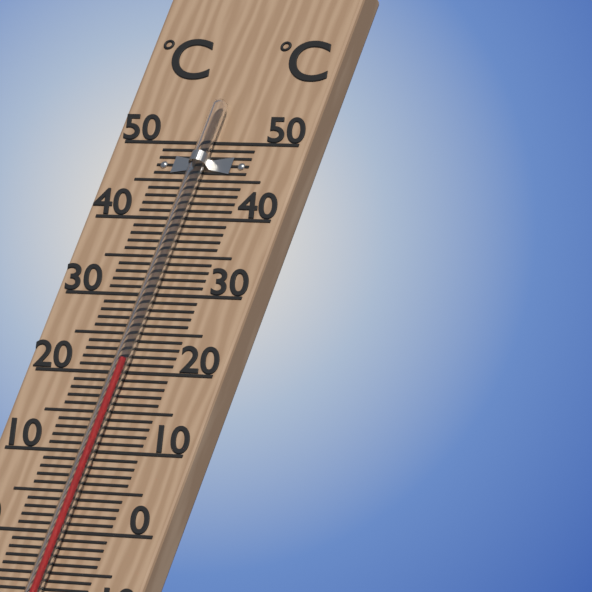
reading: 21 °C
